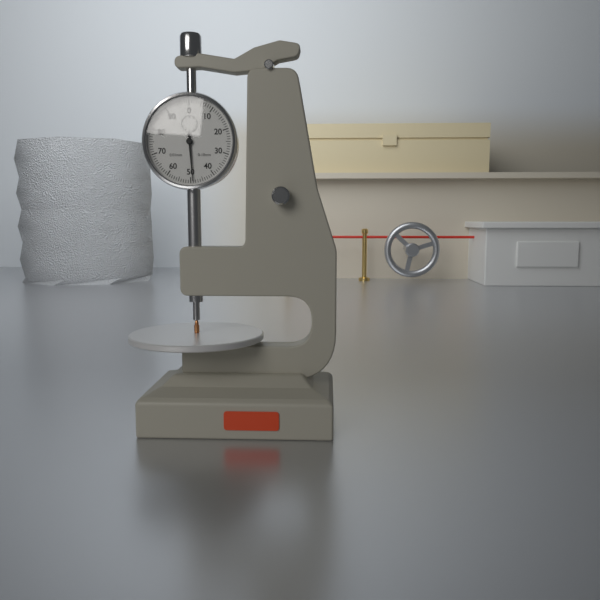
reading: 0.49 mm
